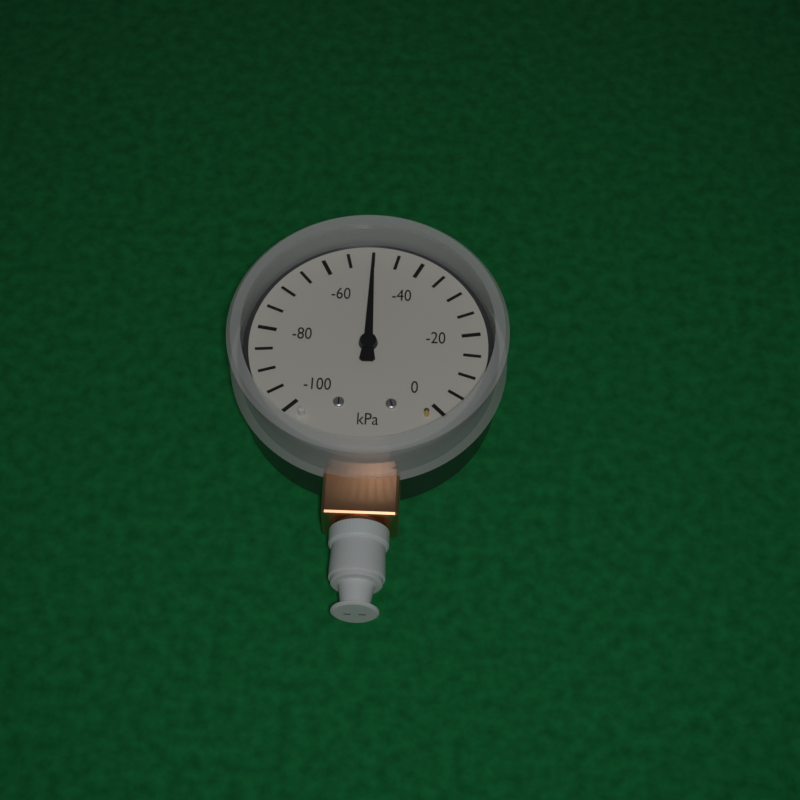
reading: -50 kPa
